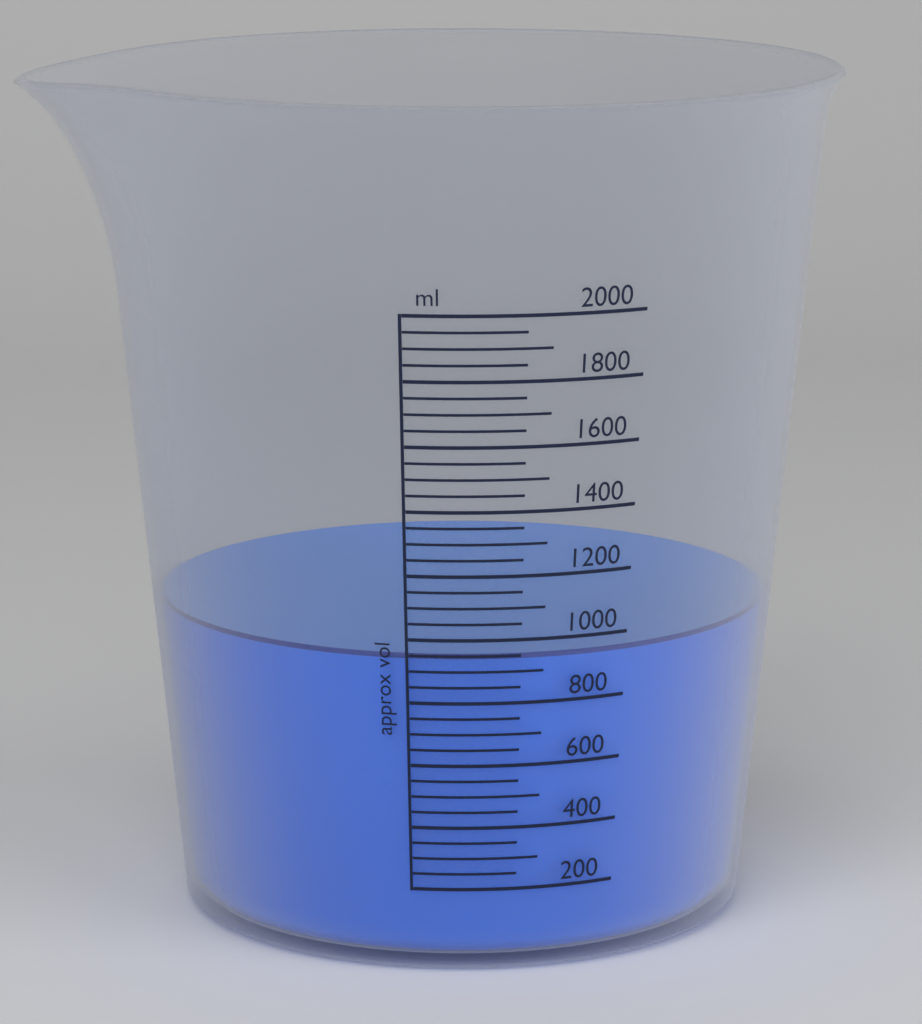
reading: 950 ml
